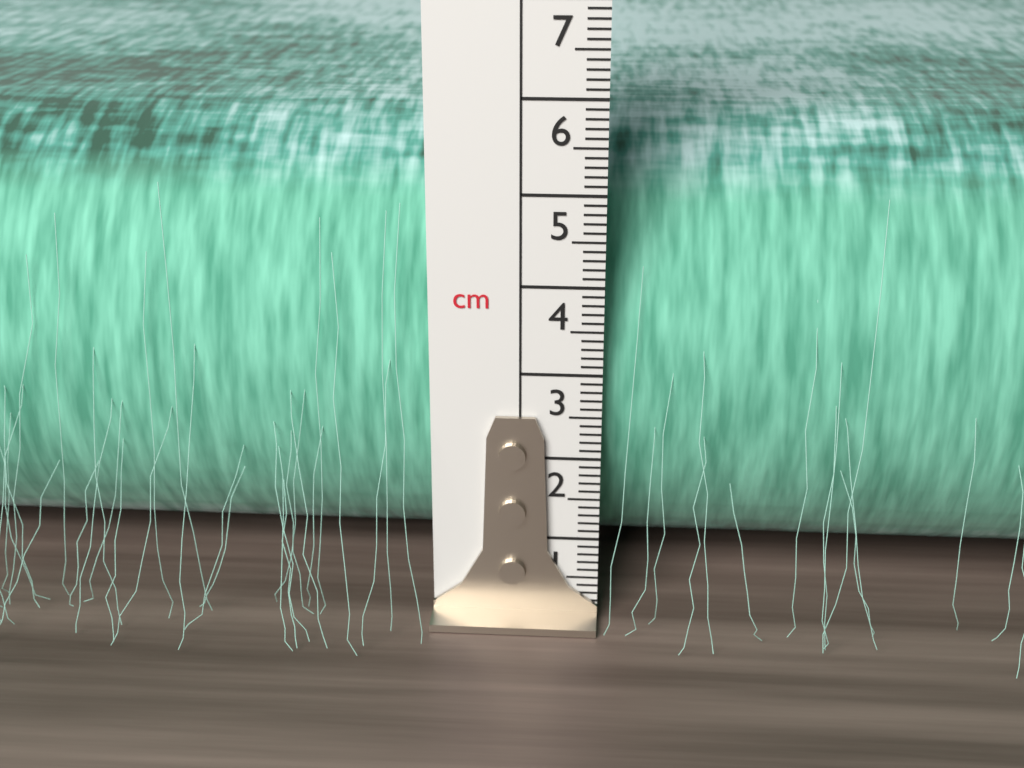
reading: 5.5 cm
